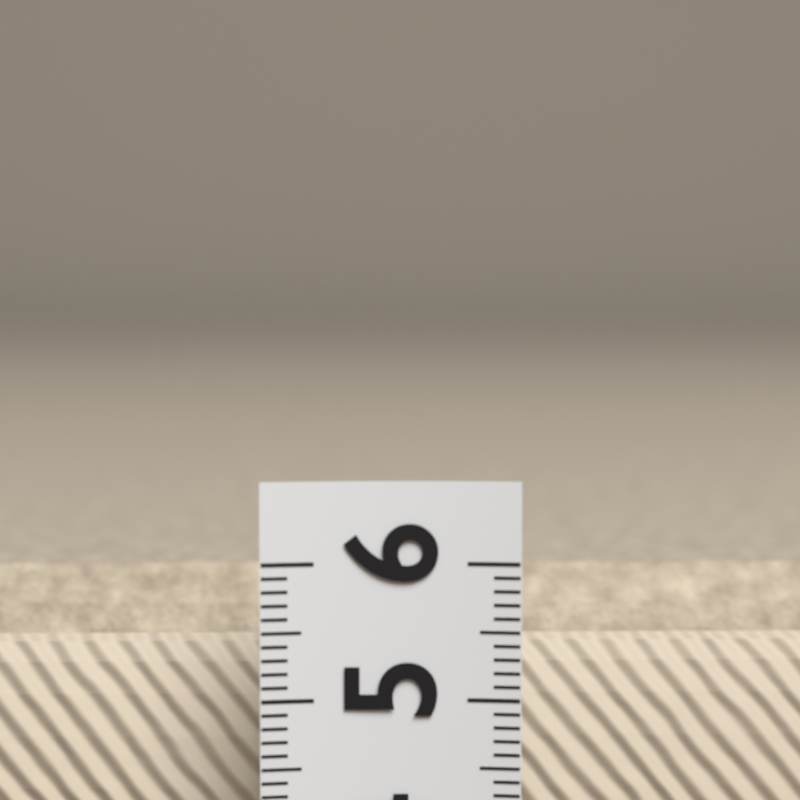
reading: 5.7 (no unit)
